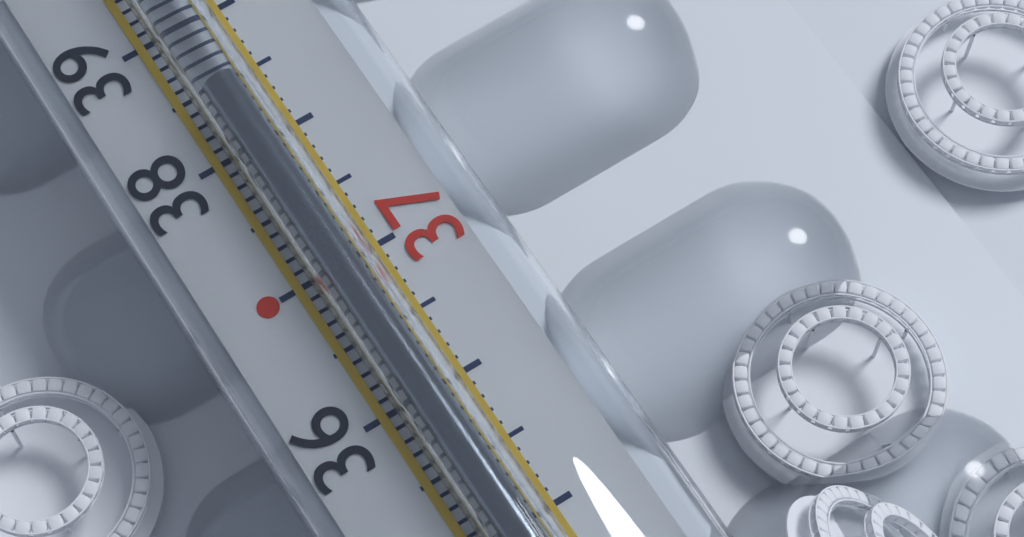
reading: 38.4 °C
